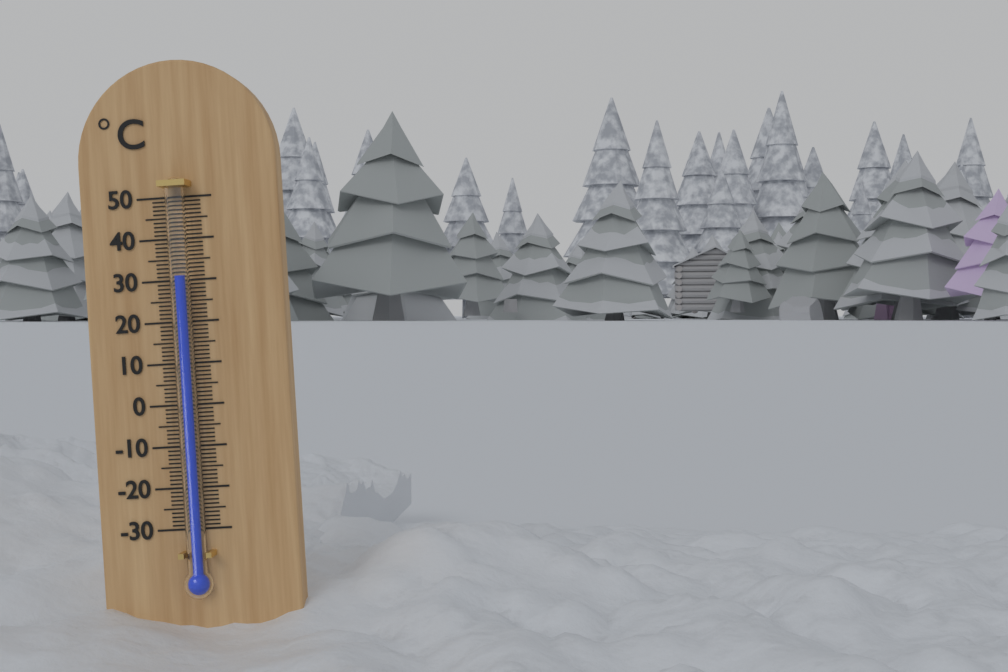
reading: 31 °C
